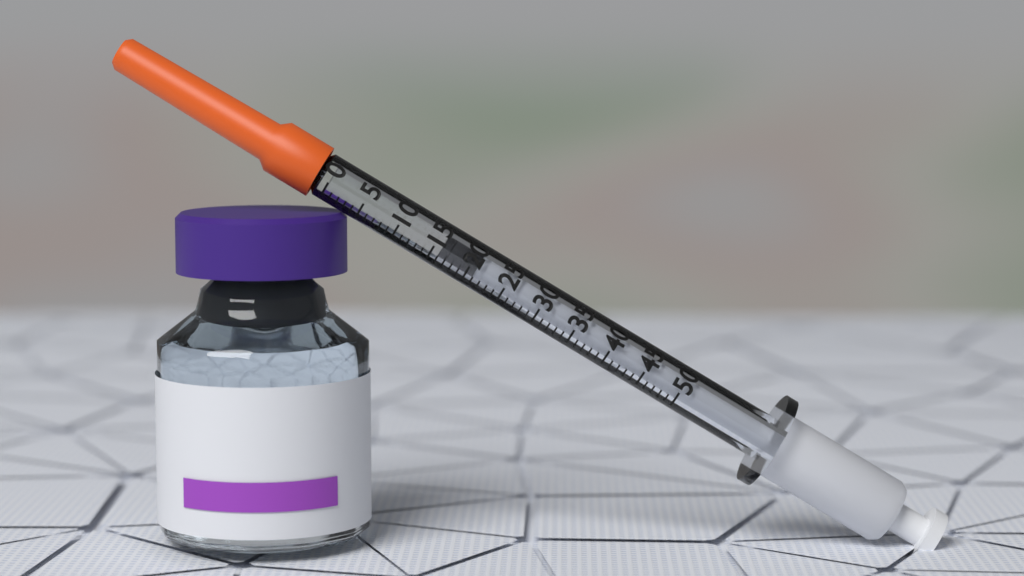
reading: 16 (no unit)
